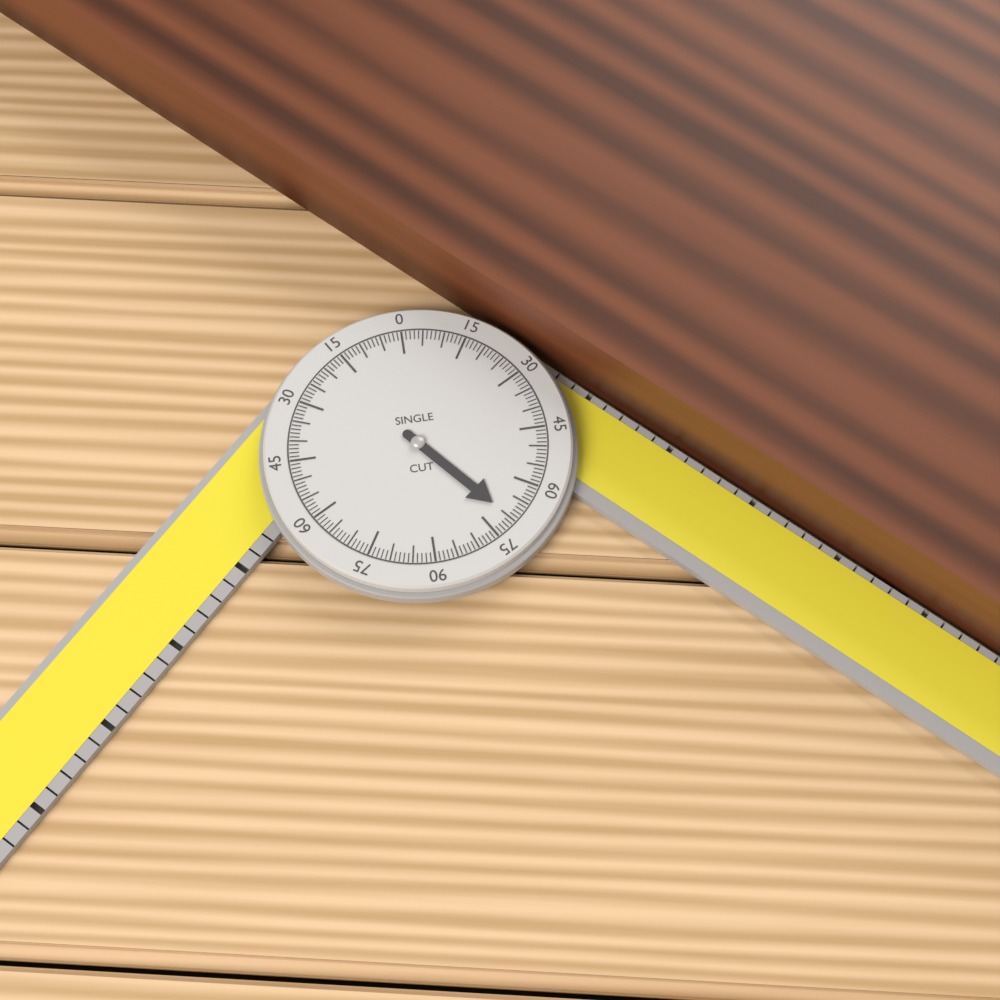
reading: 70 °
